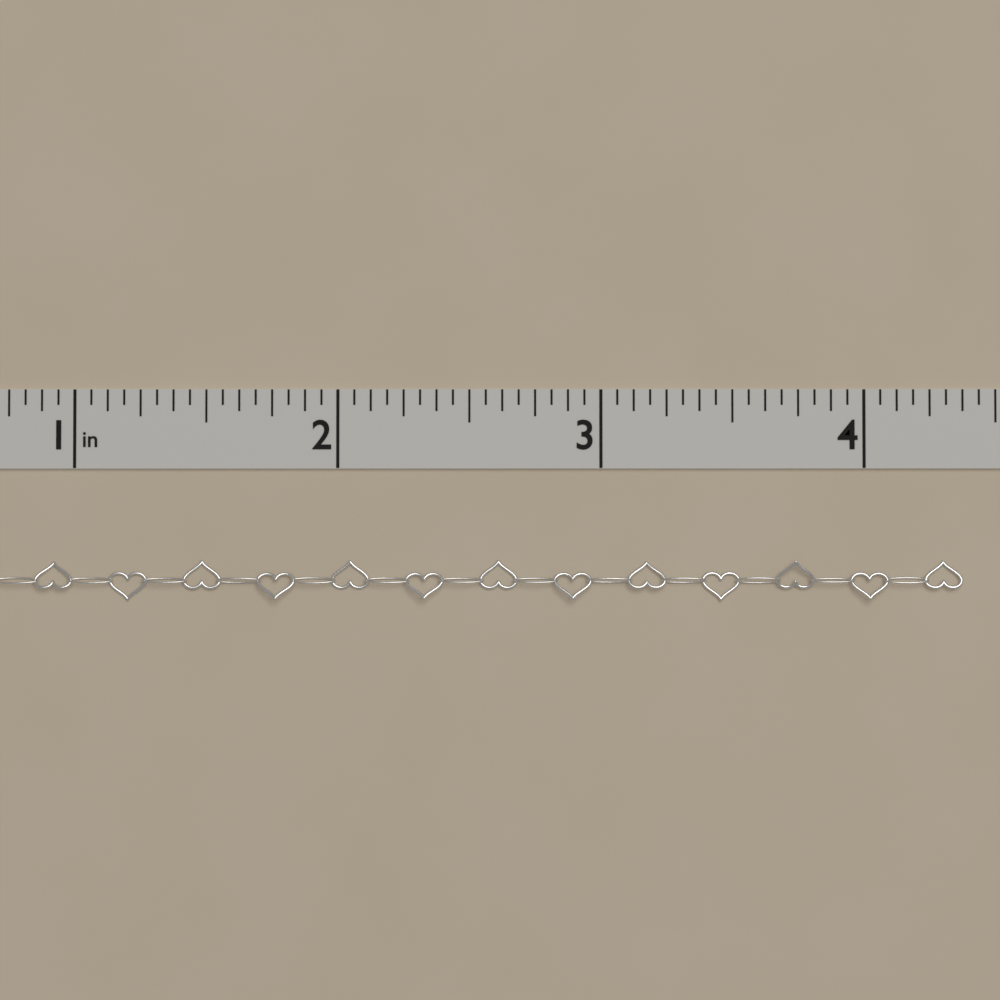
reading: 4.3750 in
